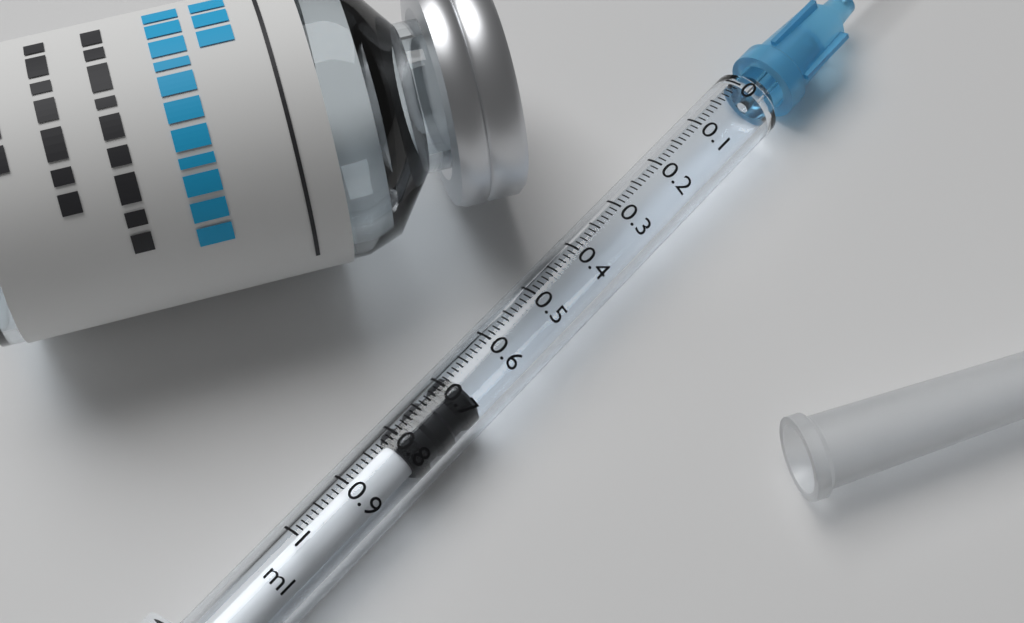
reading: 0.68 ml
